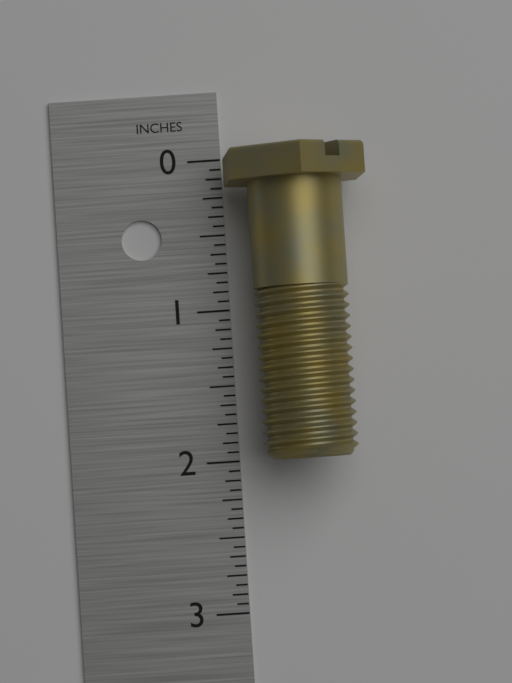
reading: 2.0000 in
